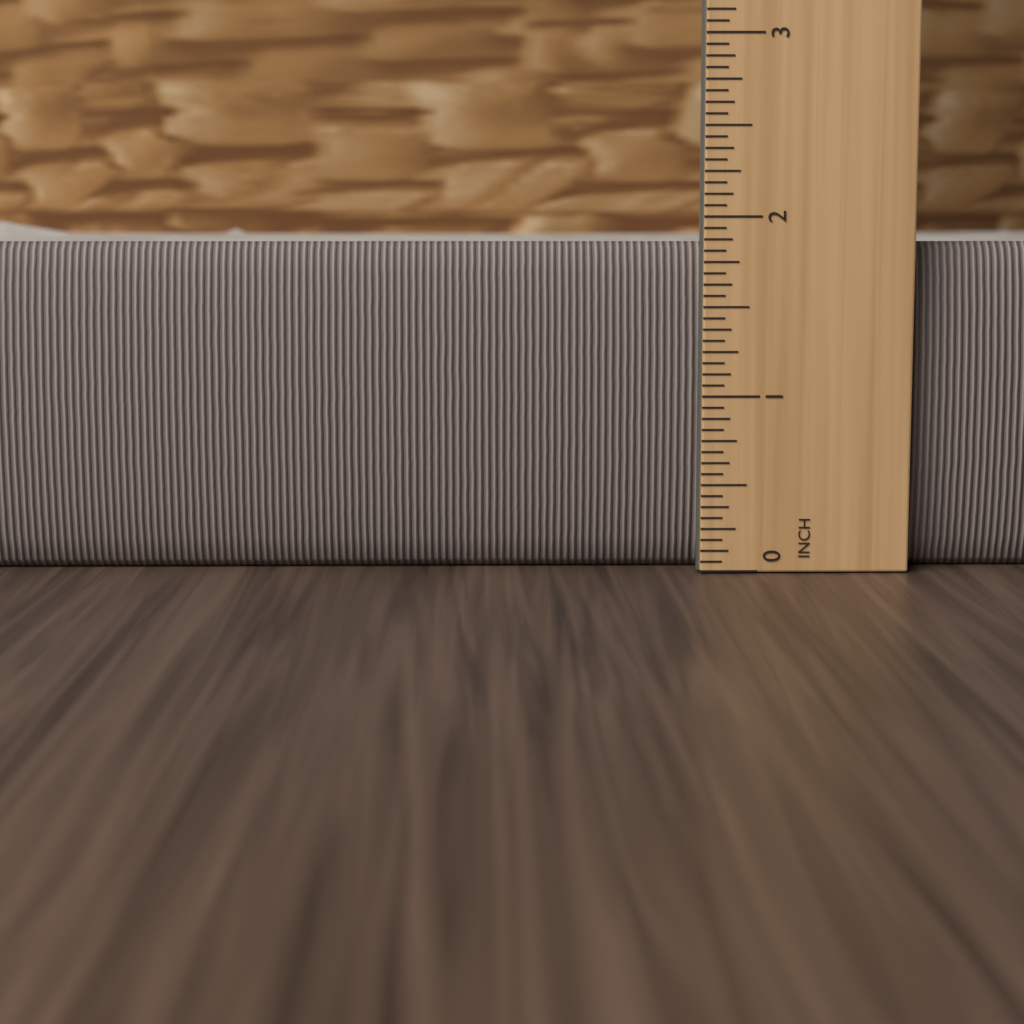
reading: 2.0000 inch
